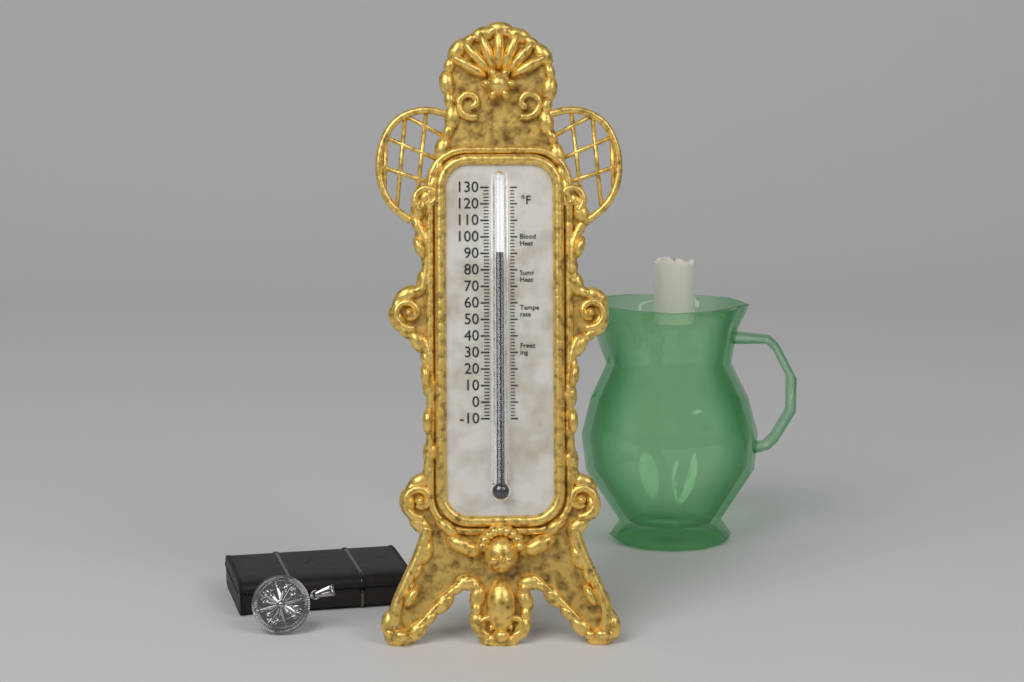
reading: 90 °F
